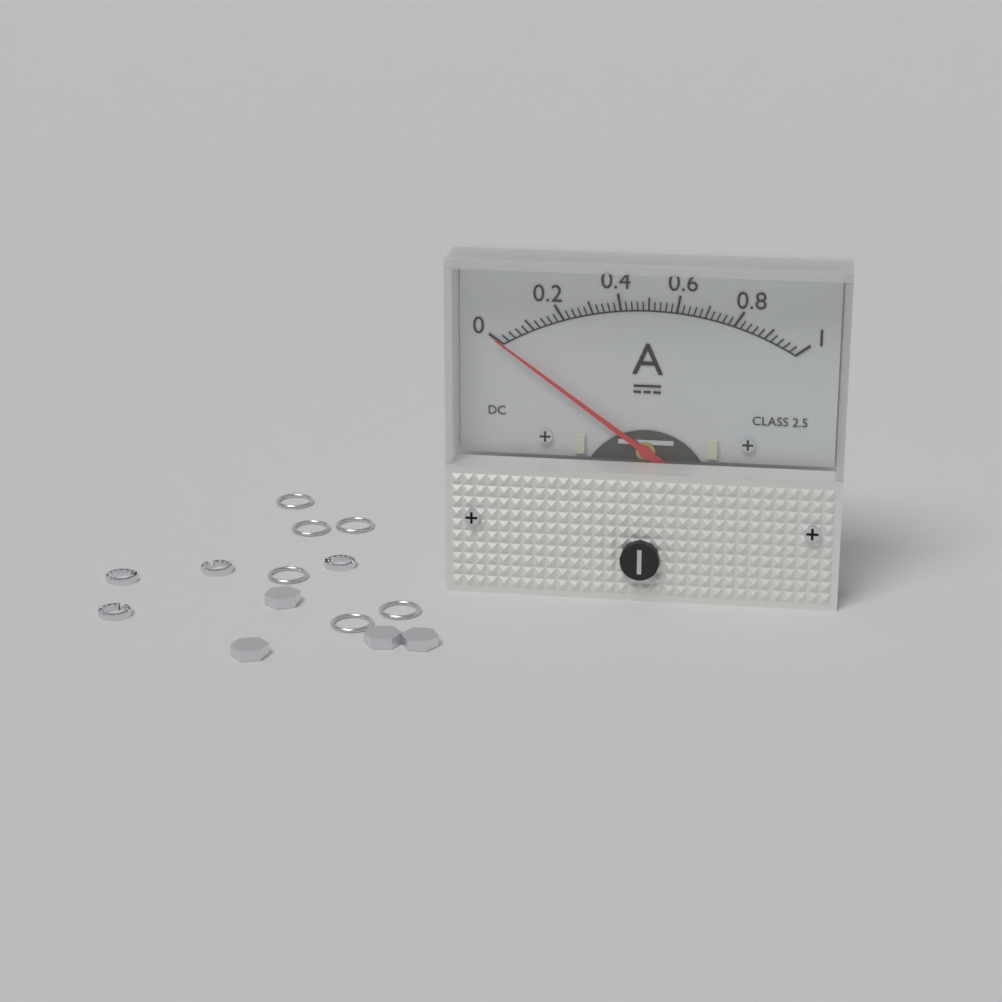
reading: 0.00 A
